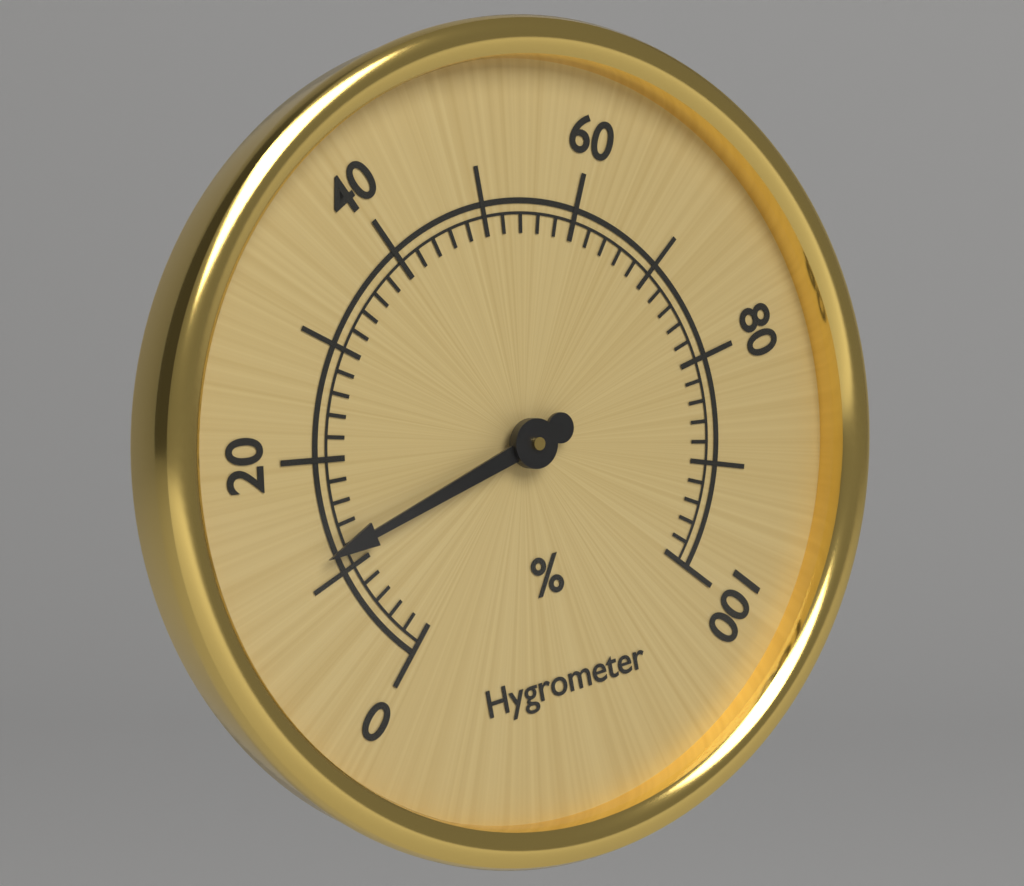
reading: 12 %
